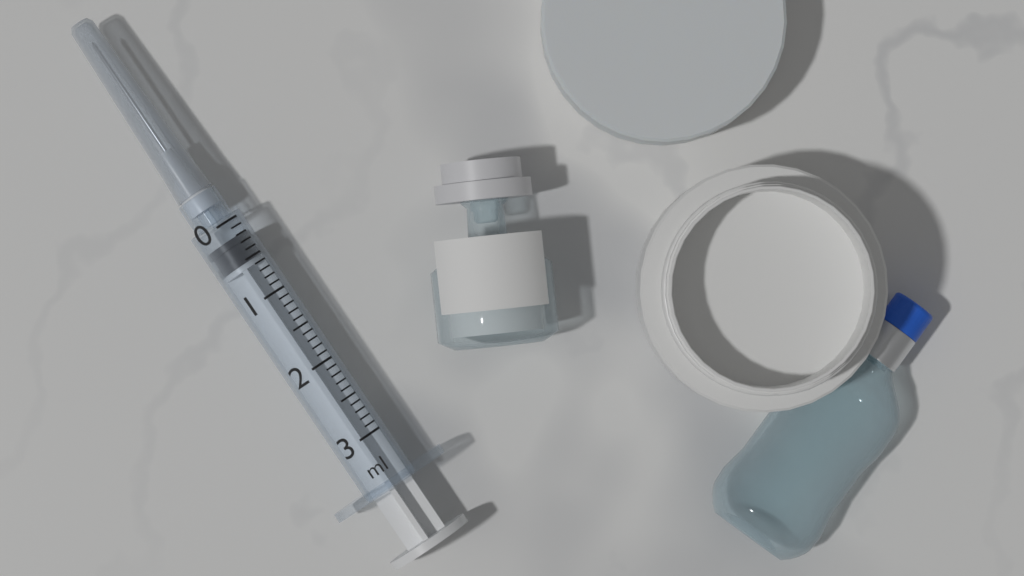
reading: 0.2 ml
